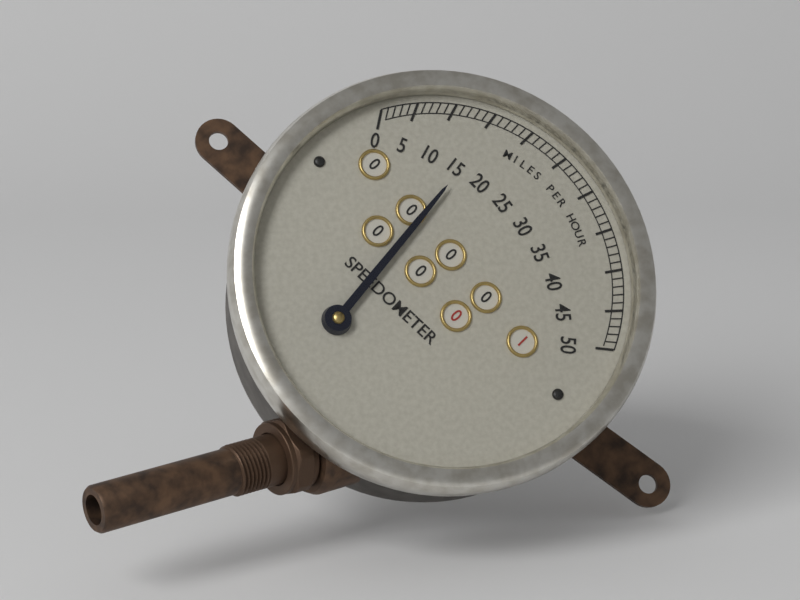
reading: 16 mph
